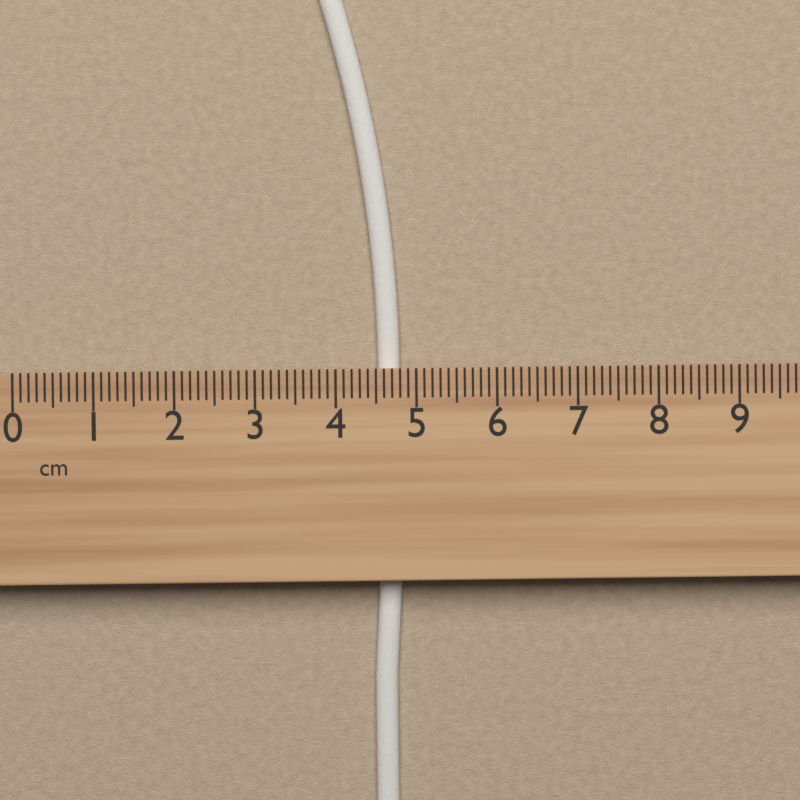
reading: 4.8 cm
